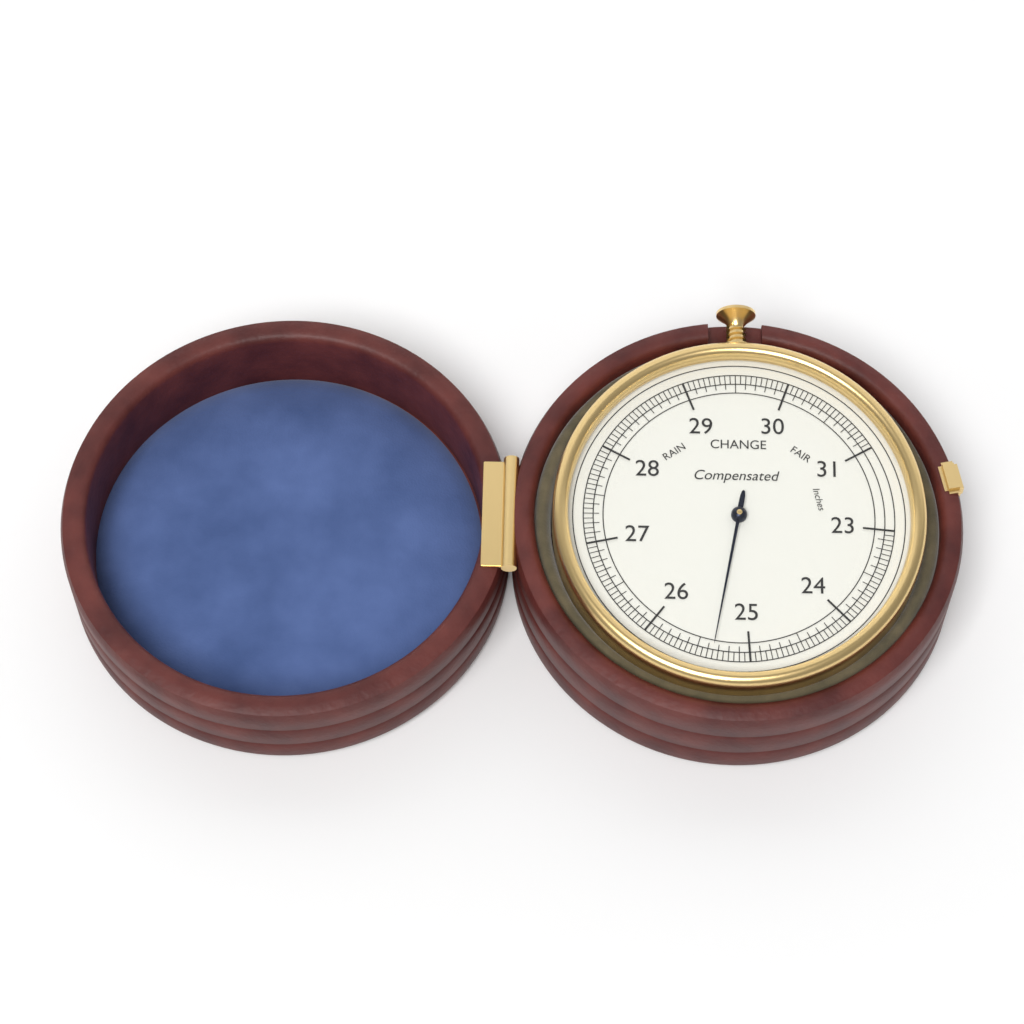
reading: 25.35 inches
